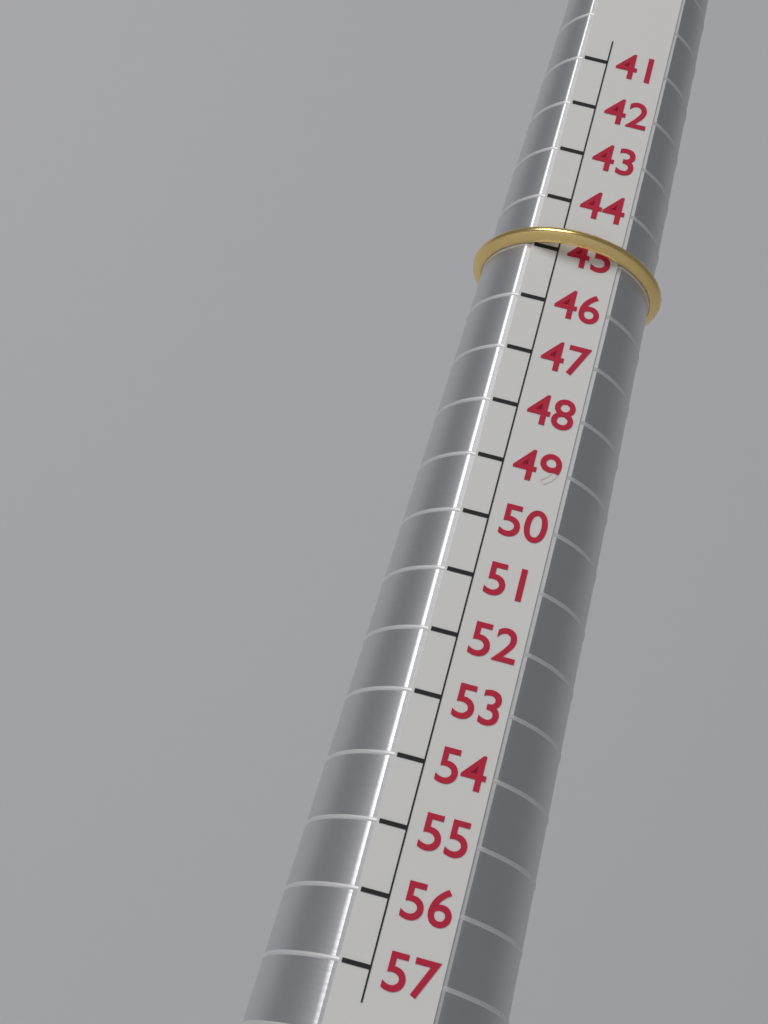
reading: 45 (no unit)
